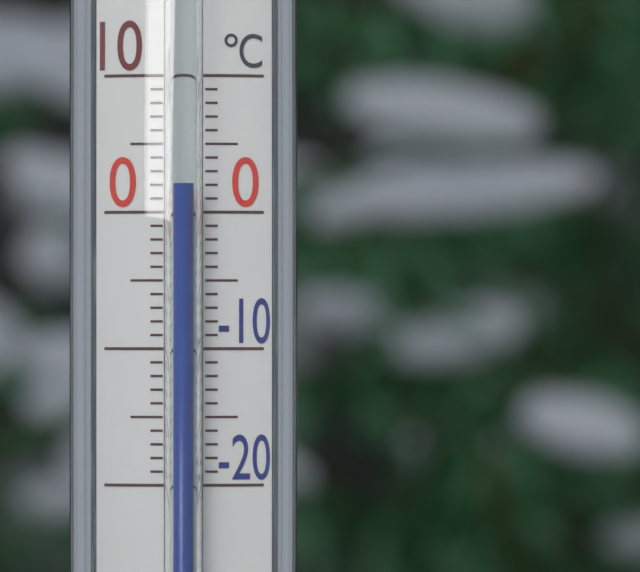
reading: 2 °C
